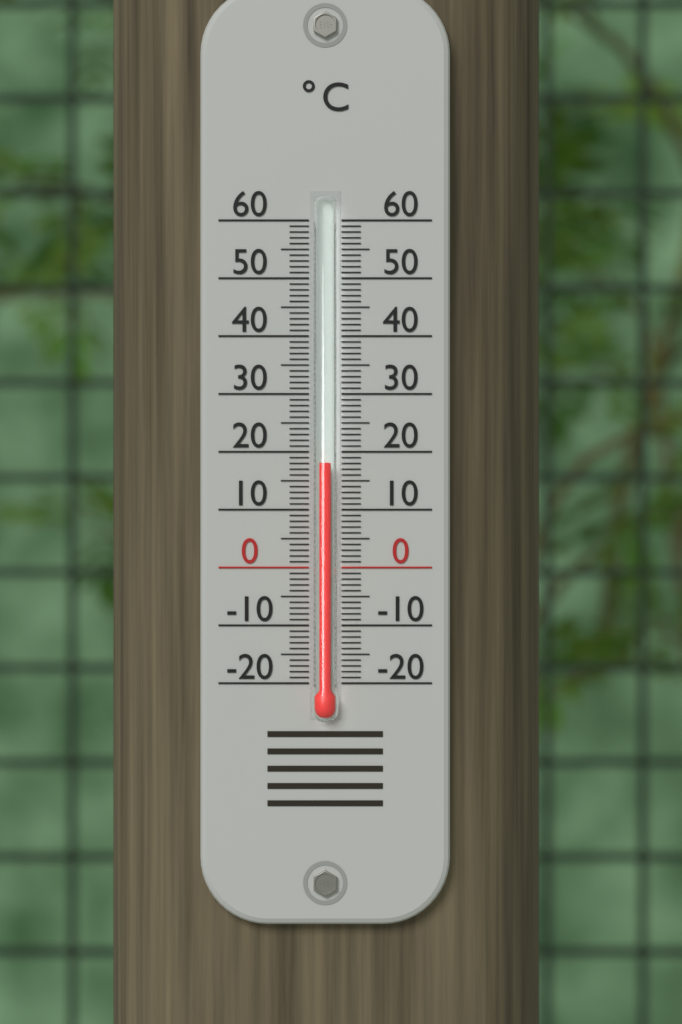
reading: 18 °C
